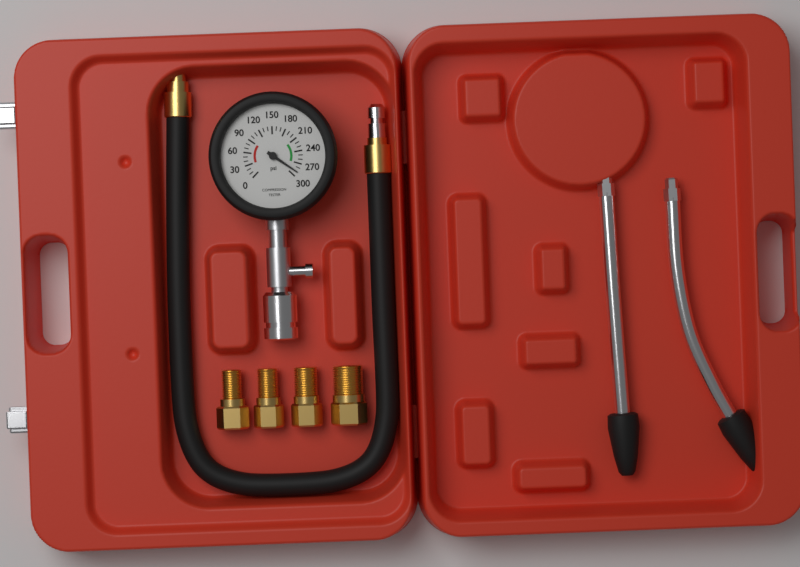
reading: 290 psi
